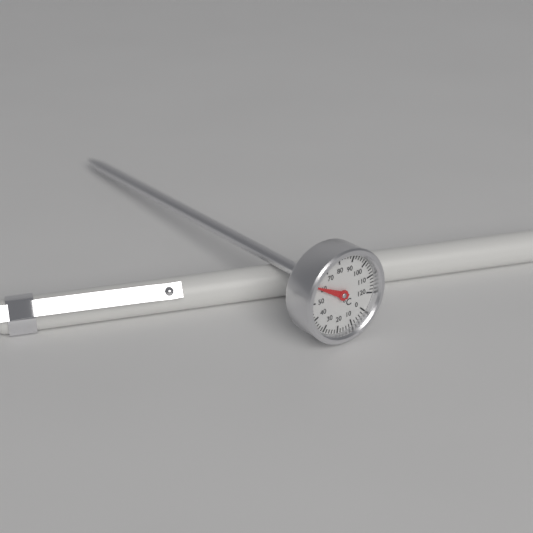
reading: 60 °C
